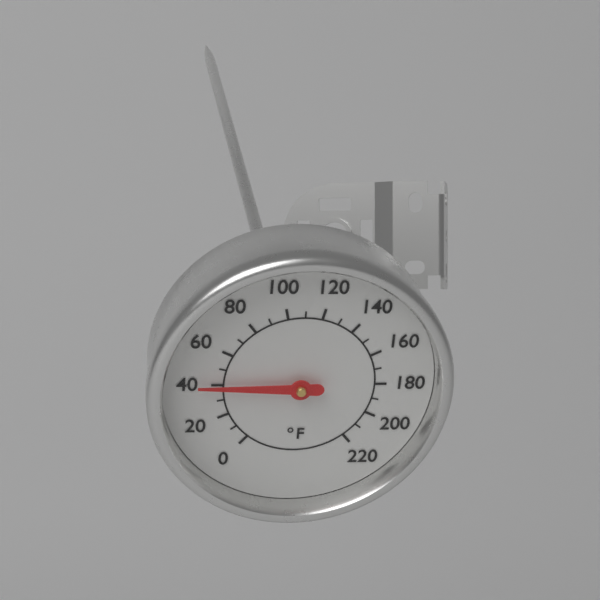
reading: 40 °F
